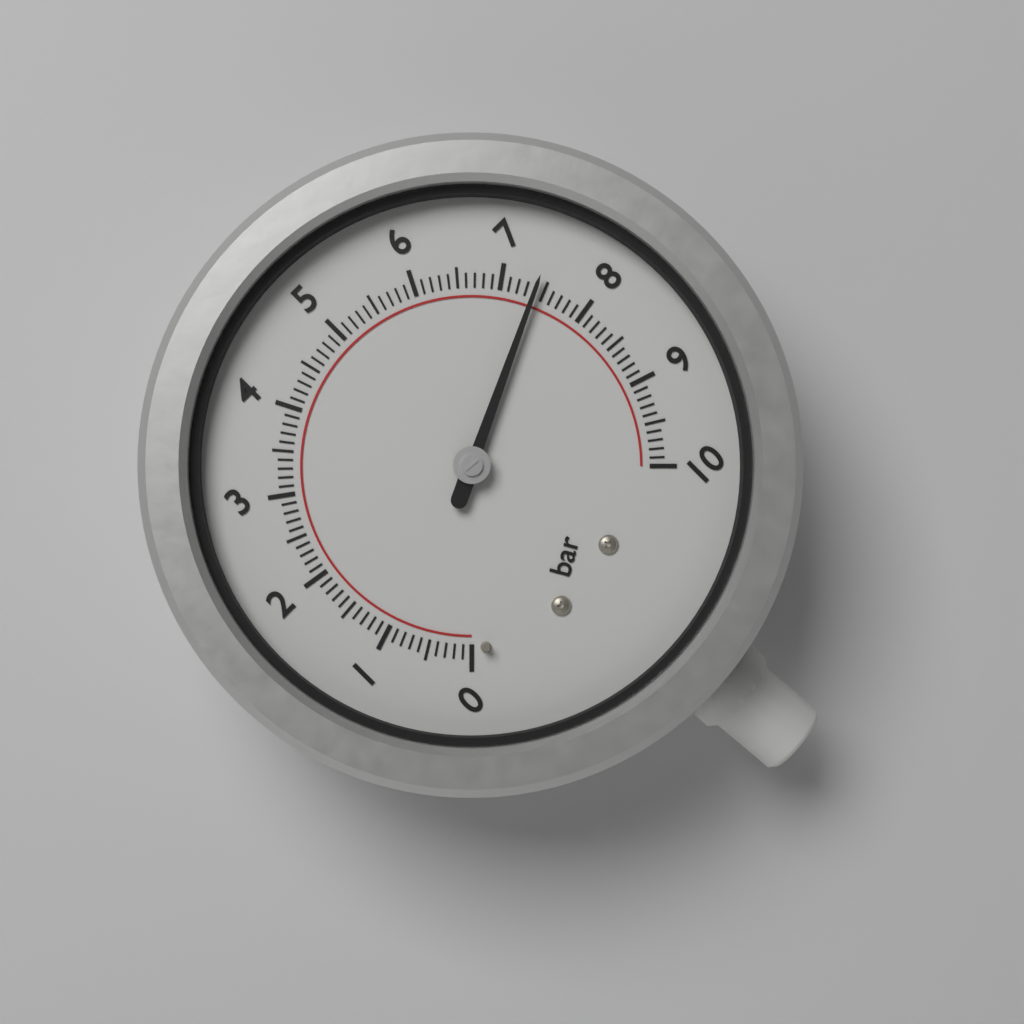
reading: 7.4 bar
